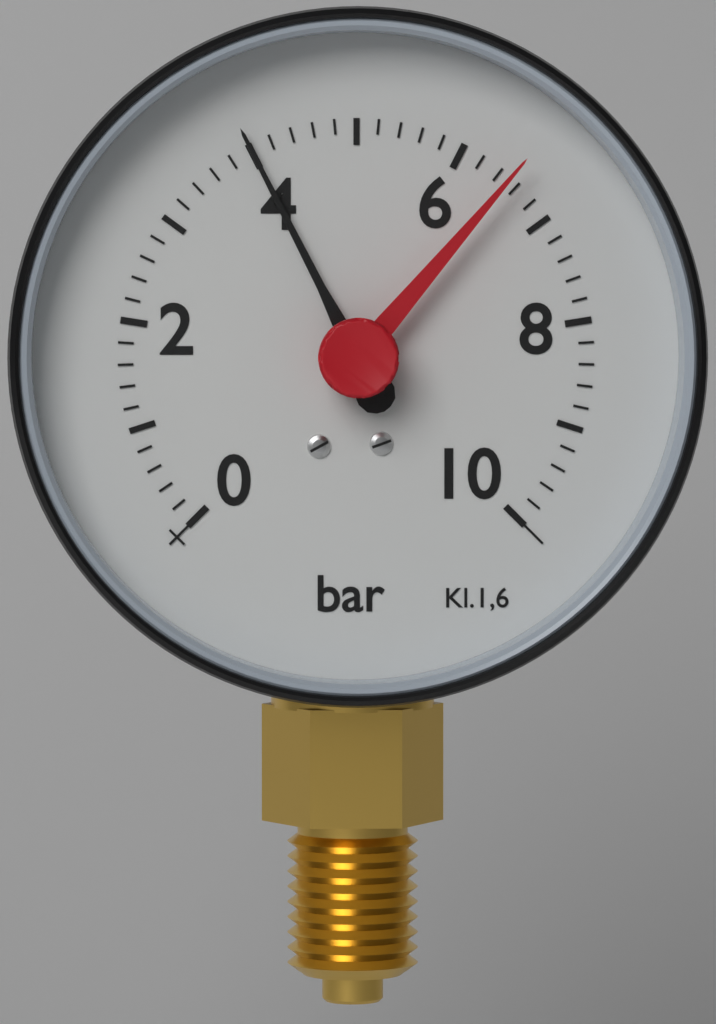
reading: 4.0 bar
